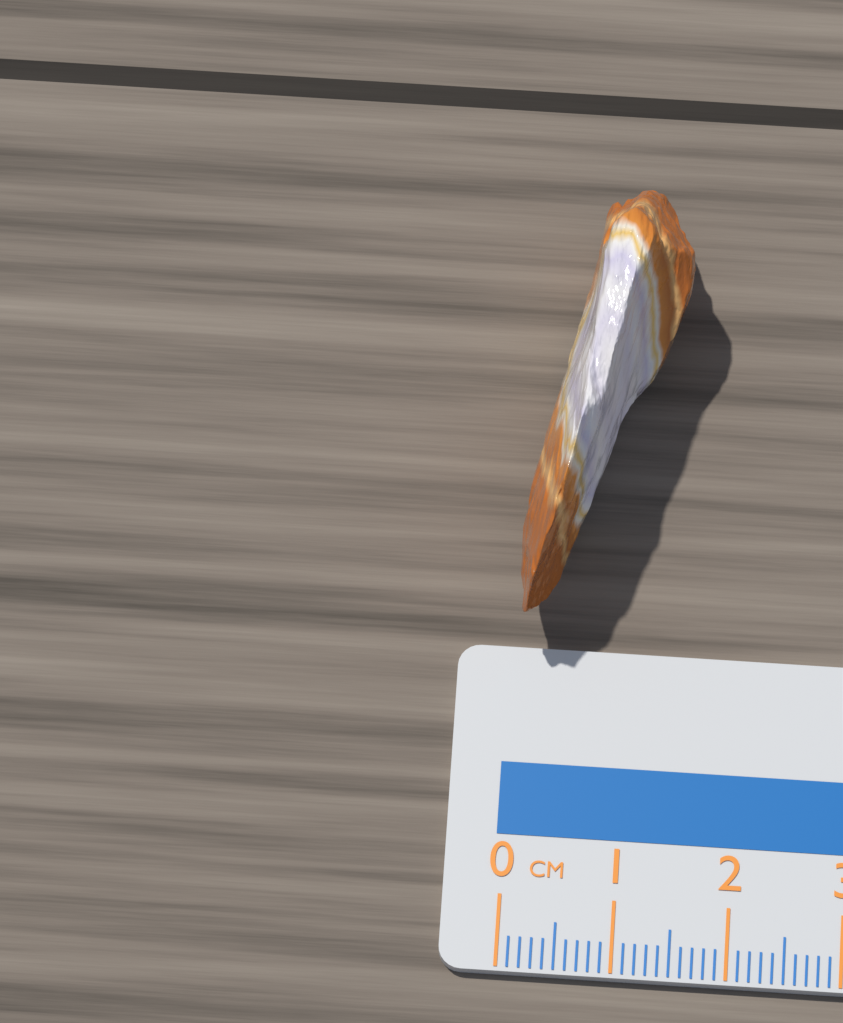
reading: 1.4 cm
